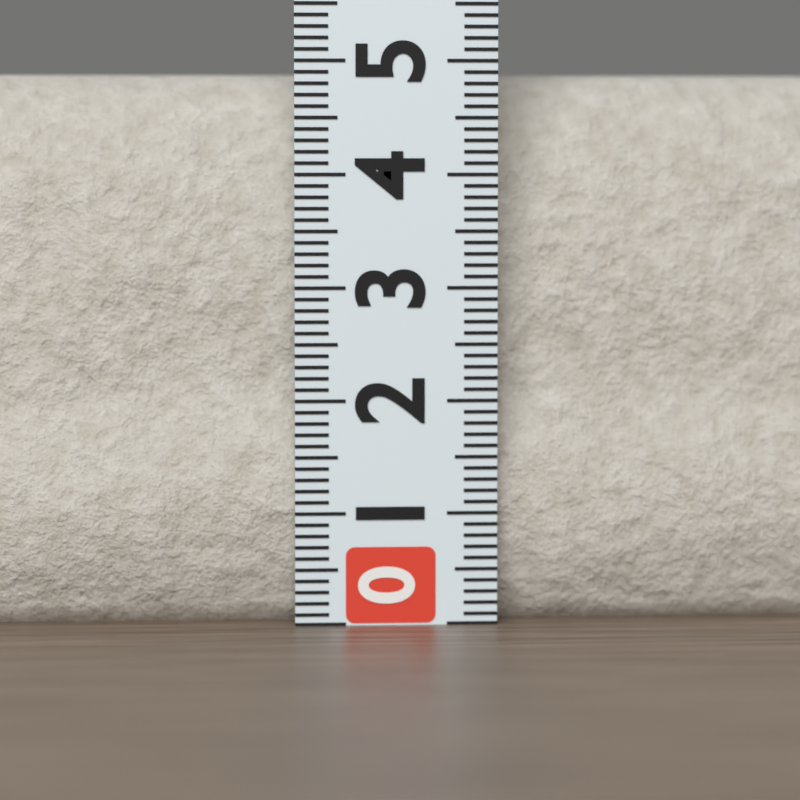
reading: 4.9 (no unit)
